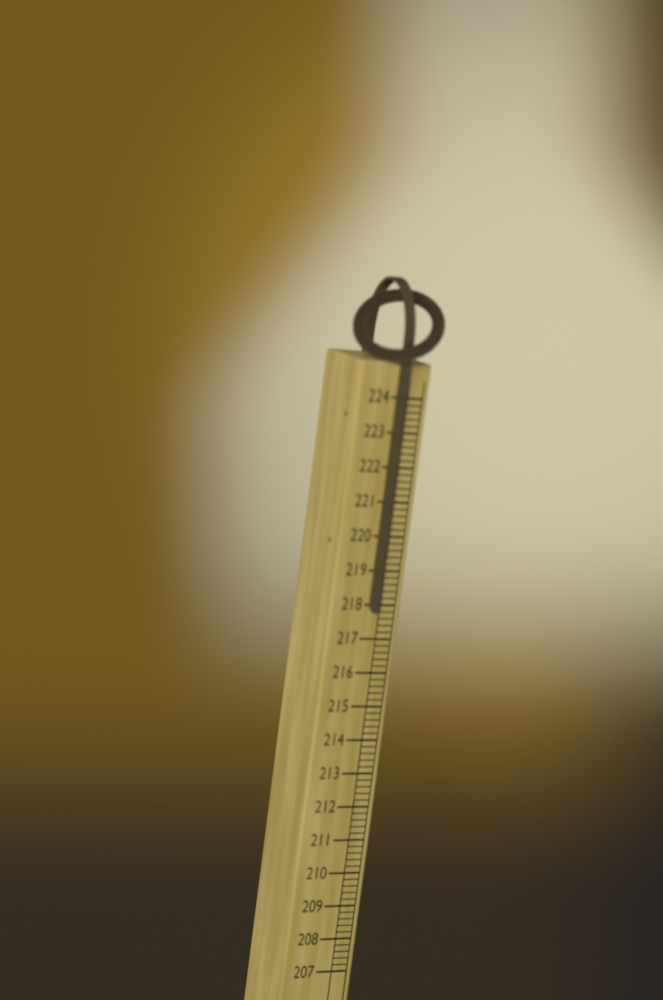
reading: 217.8 (no unit)
